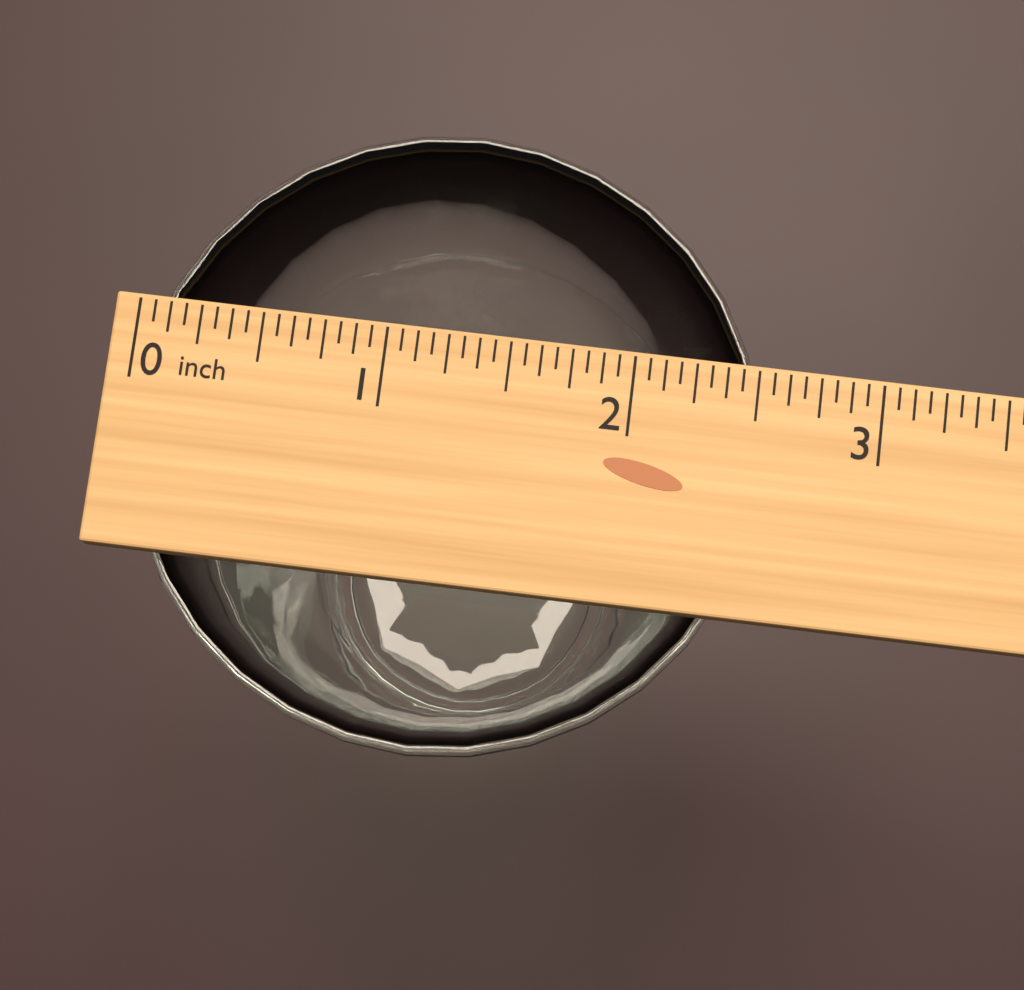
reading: 2.5625 inch
